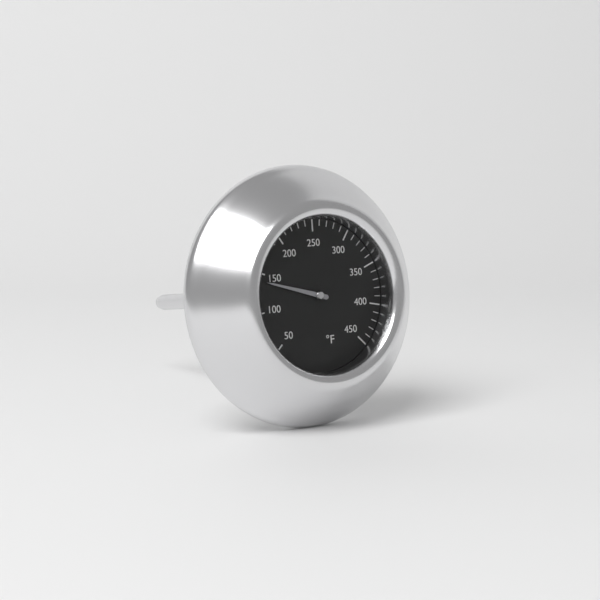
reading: 140 °F
